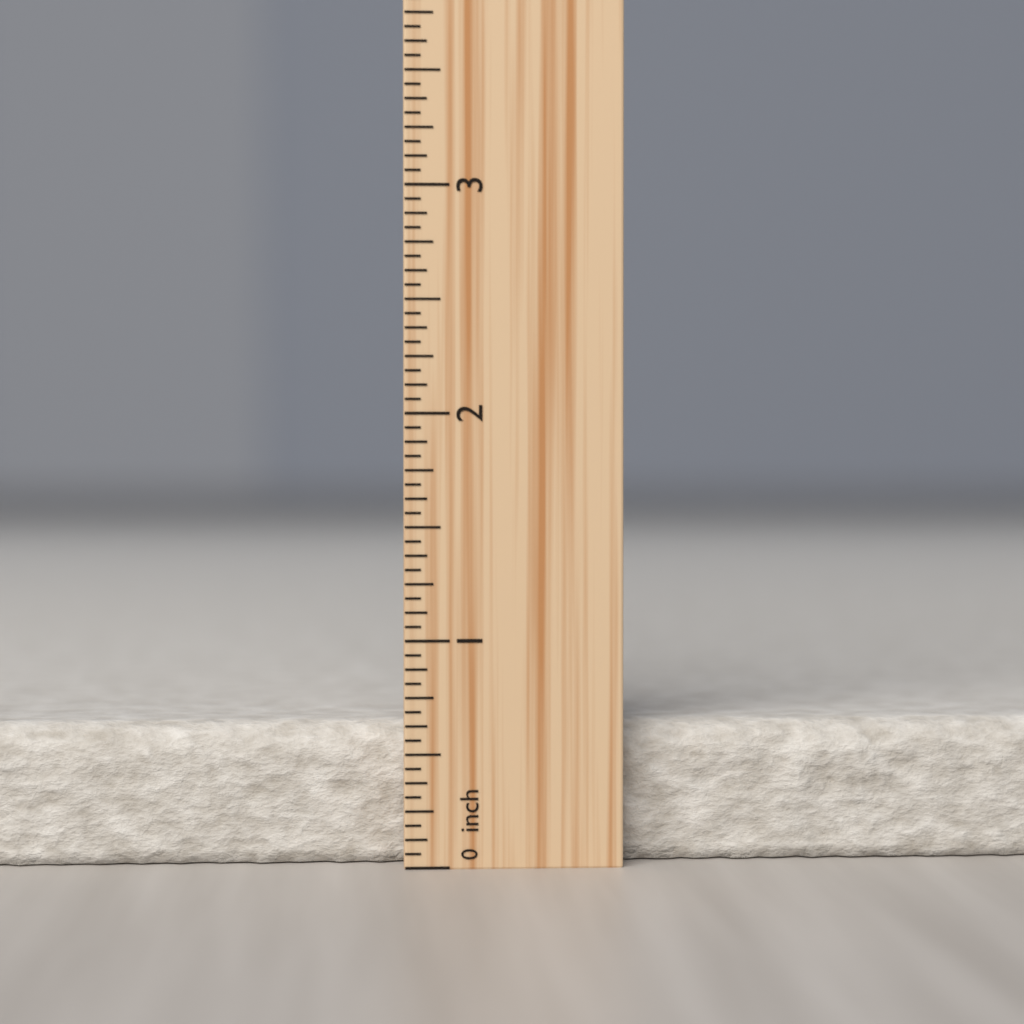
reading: 0.6250 inch
